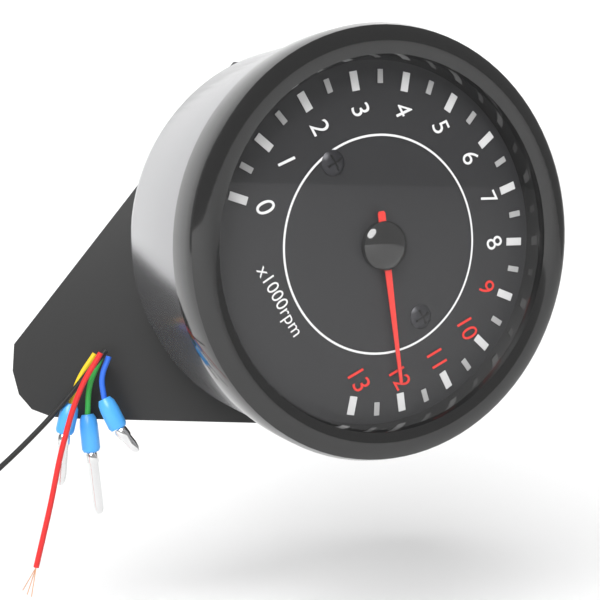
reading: 12.0 x1000rpm
